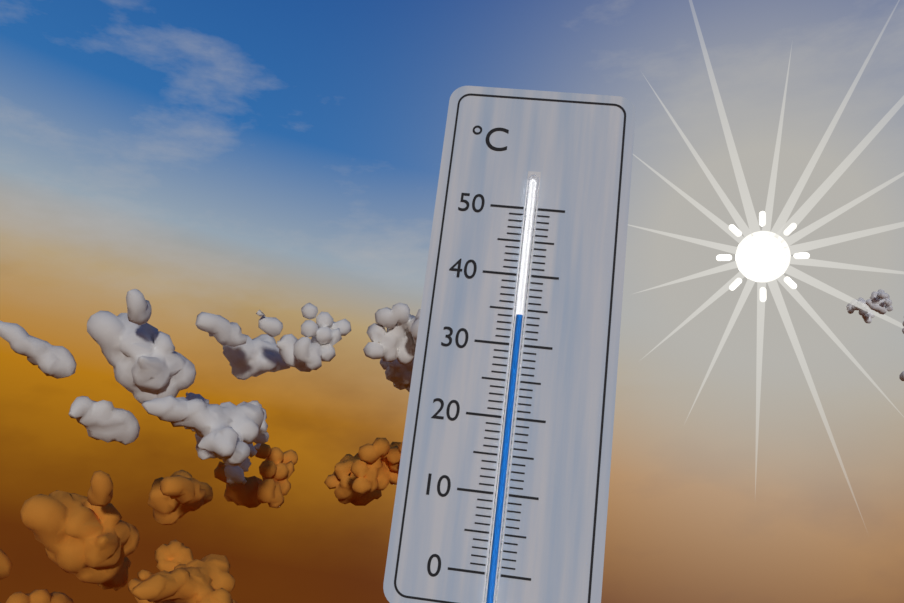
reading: 34 °C
